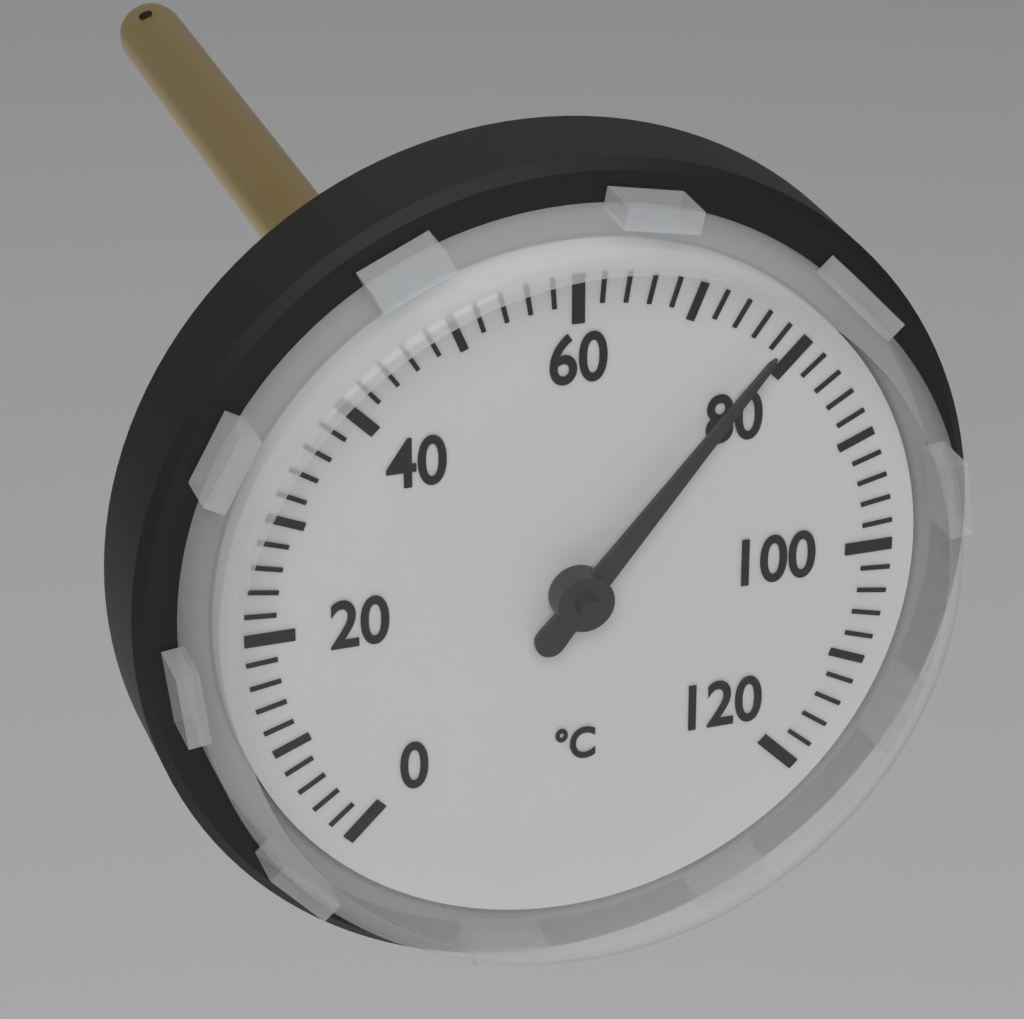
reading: 78 °C
